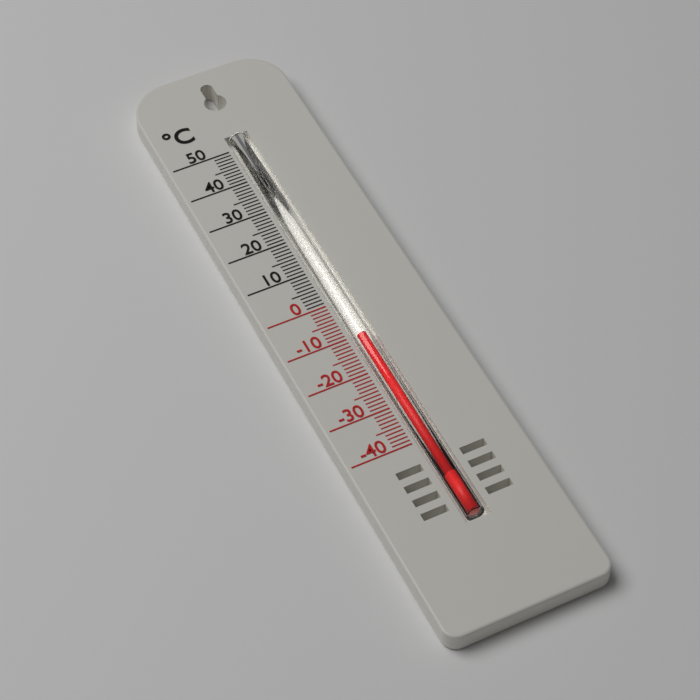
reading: -10 °C
